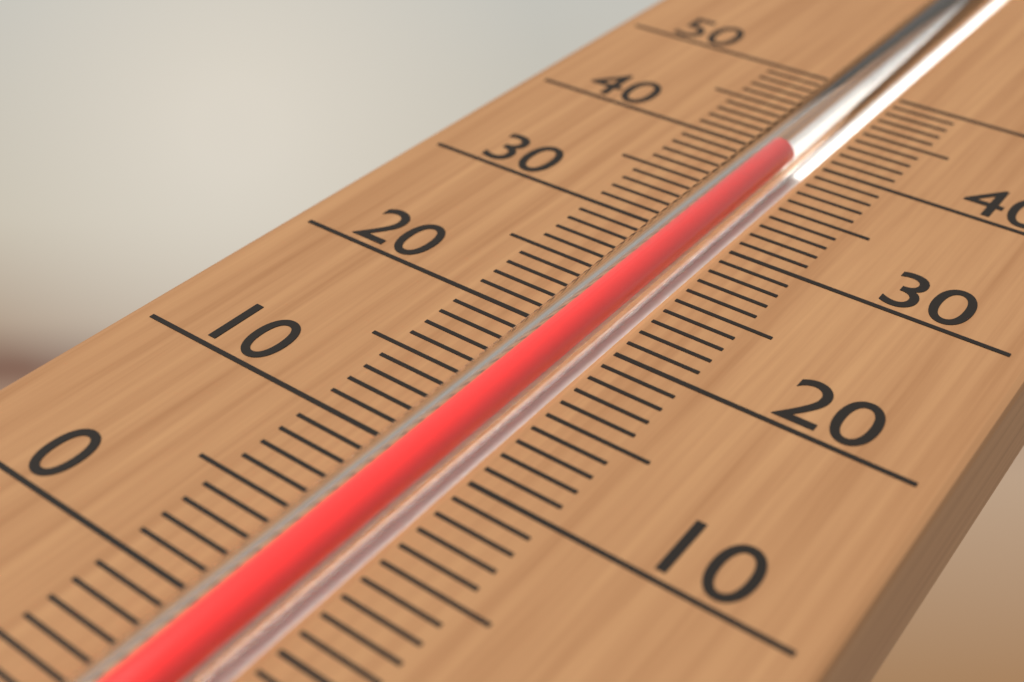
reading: 39 (no unit)
